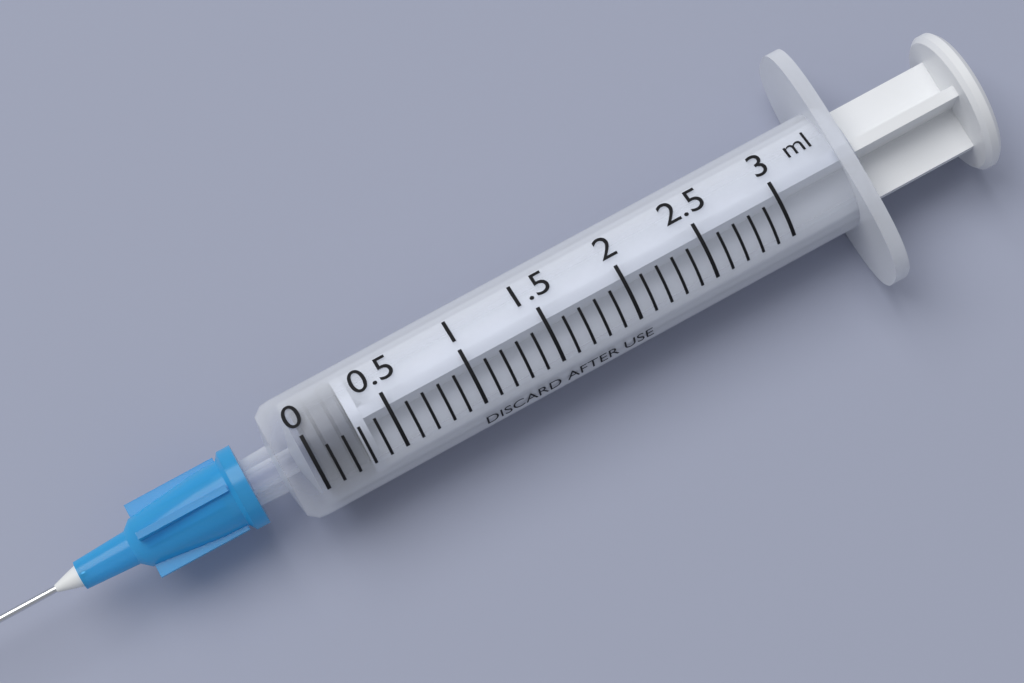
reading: 0.0 ml
